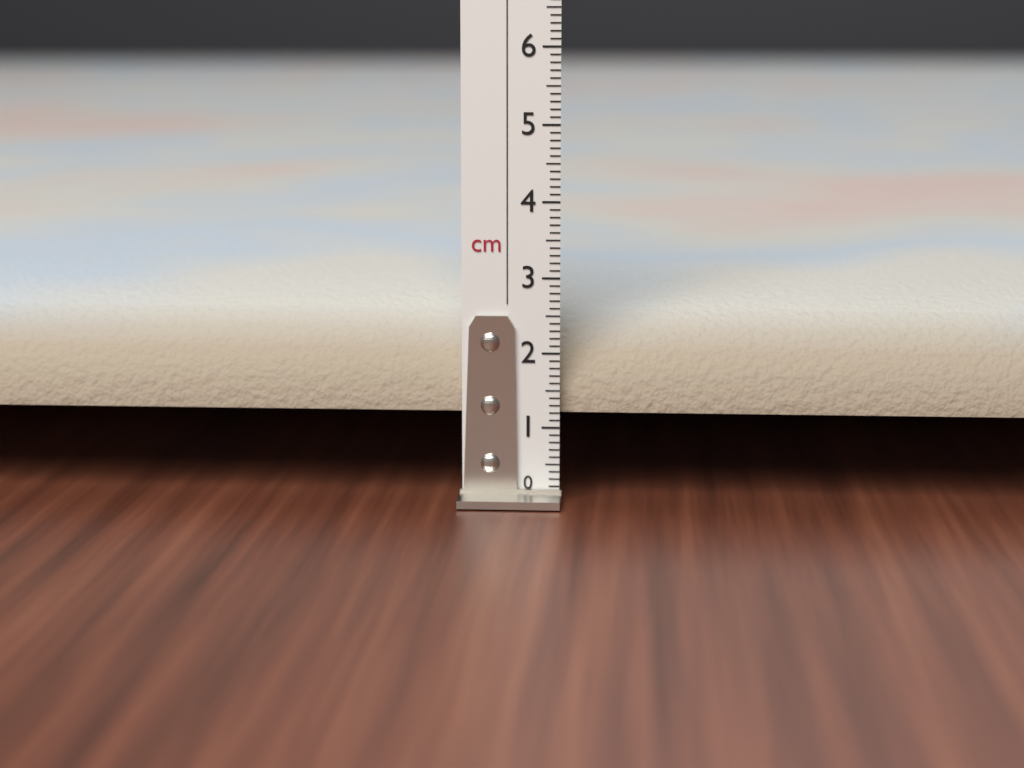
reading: 2.9 cm
